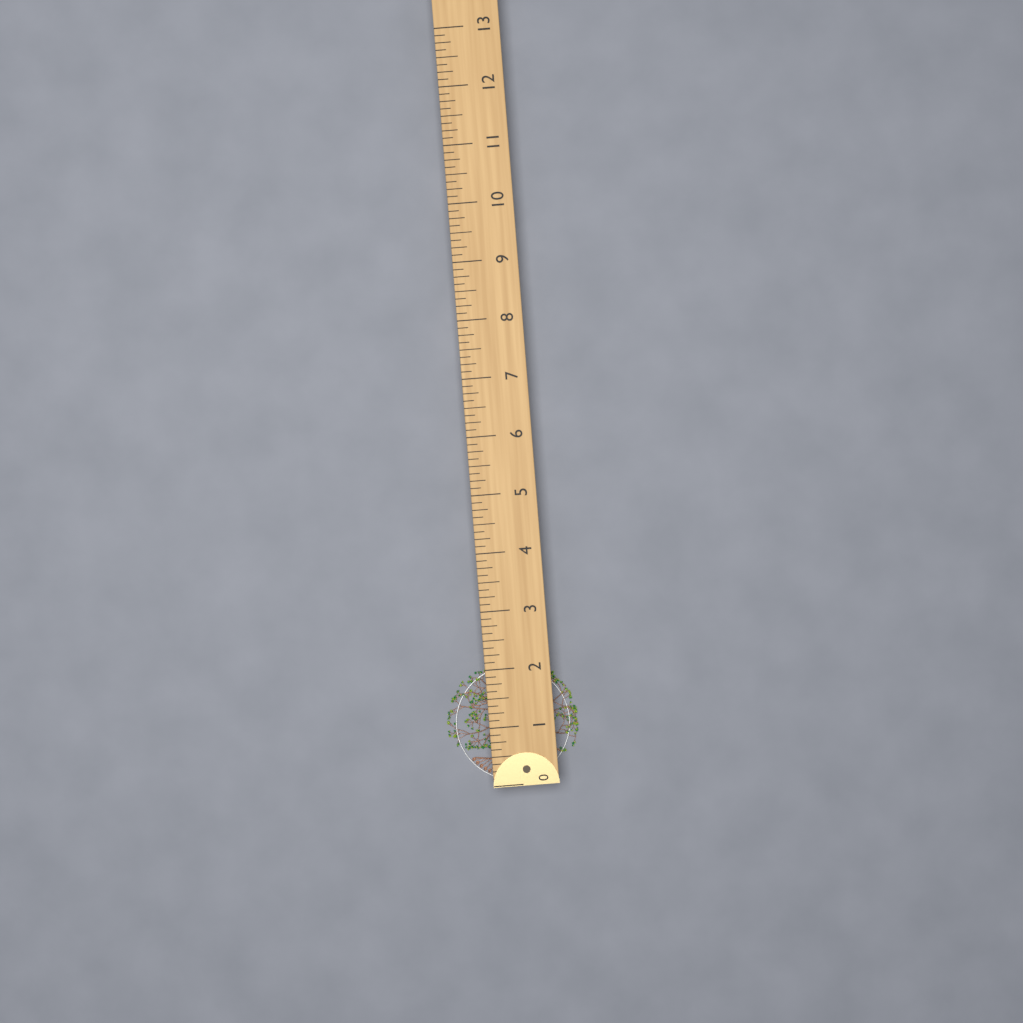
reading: 2.000 (no unit)
